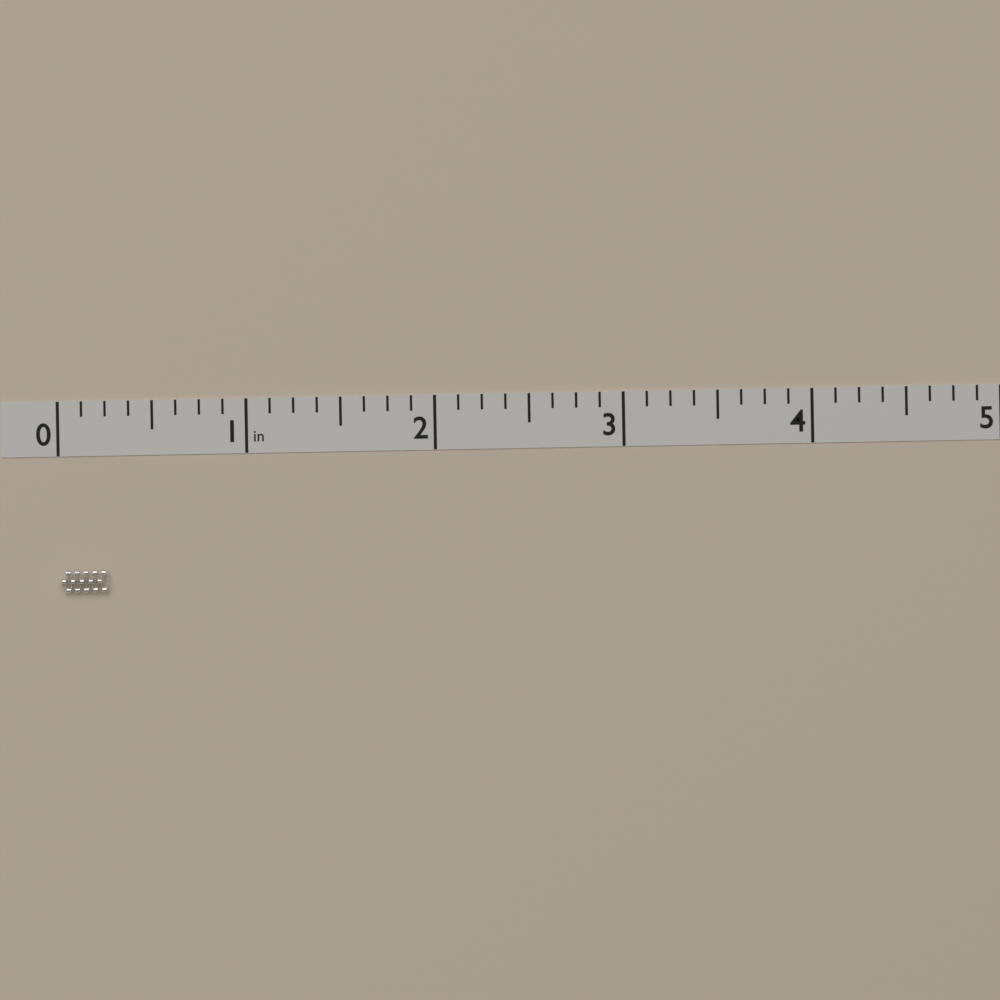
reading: 0.250 in
